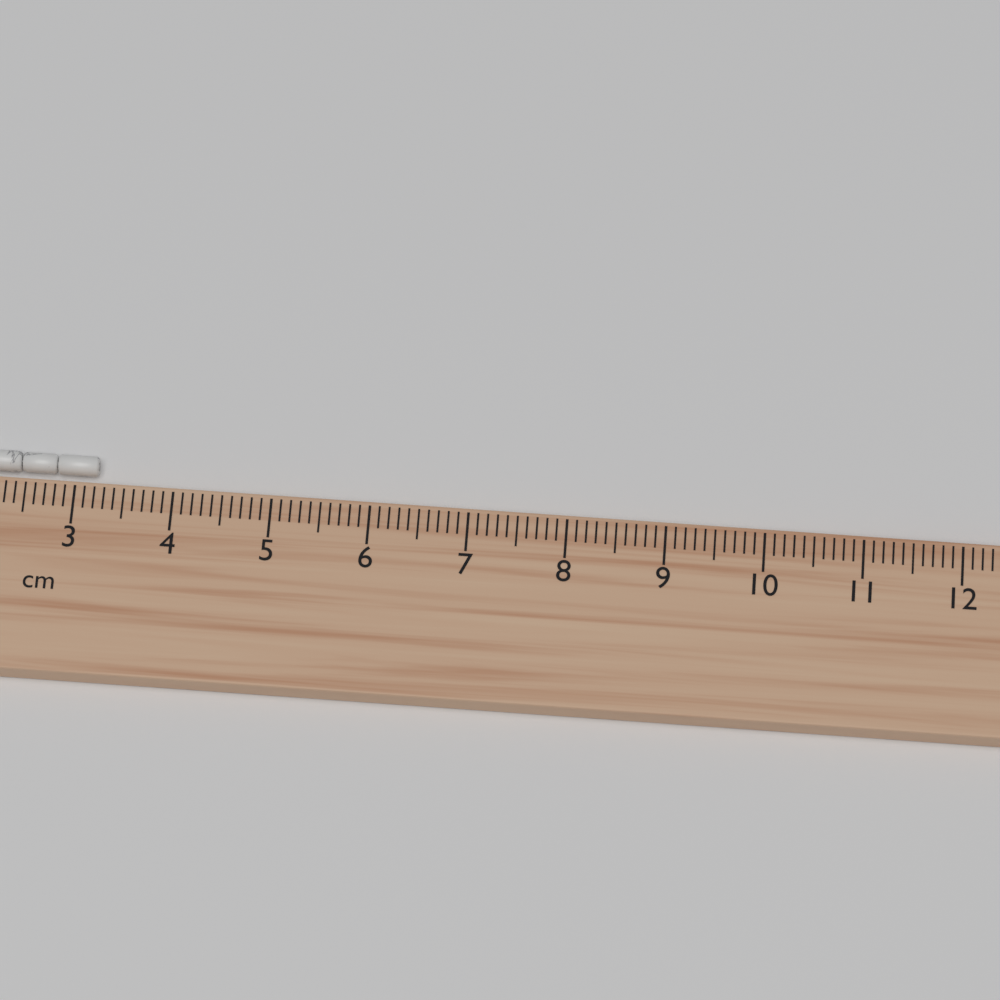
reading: 3.2 cm
